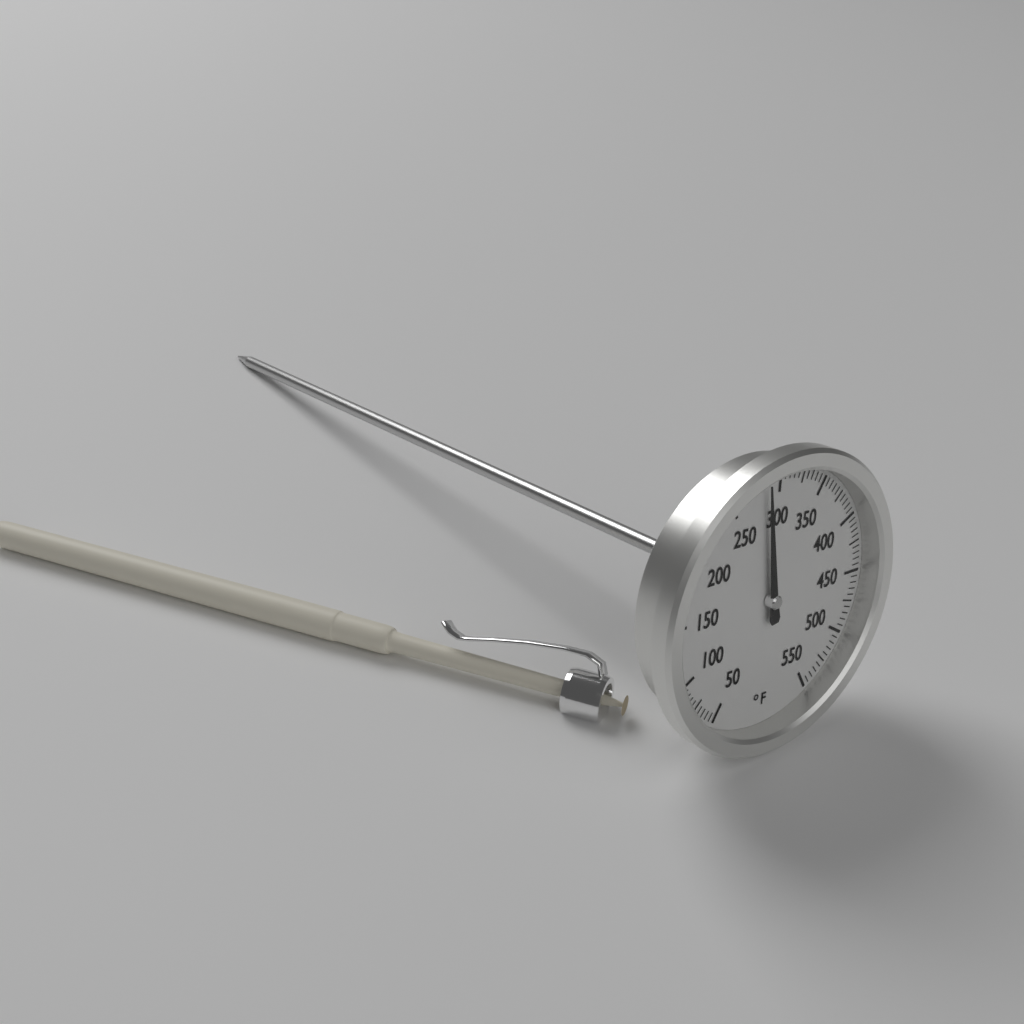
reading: 285 °F
